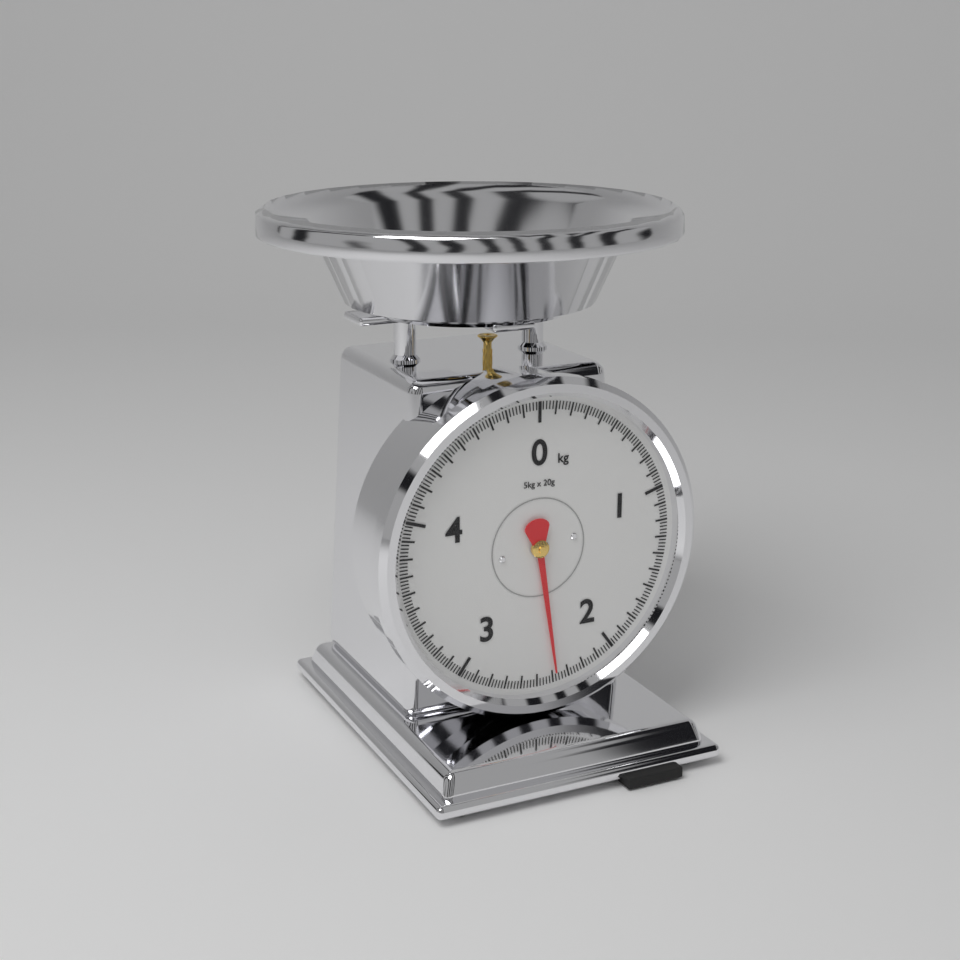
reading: 2.38 kg
